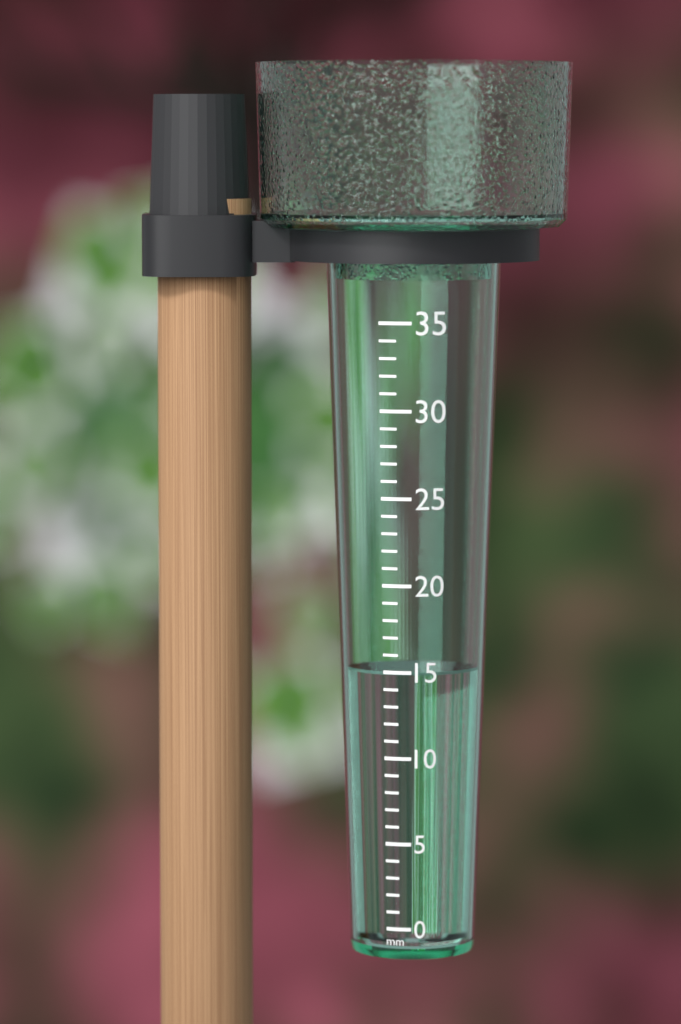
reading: 15 mm
